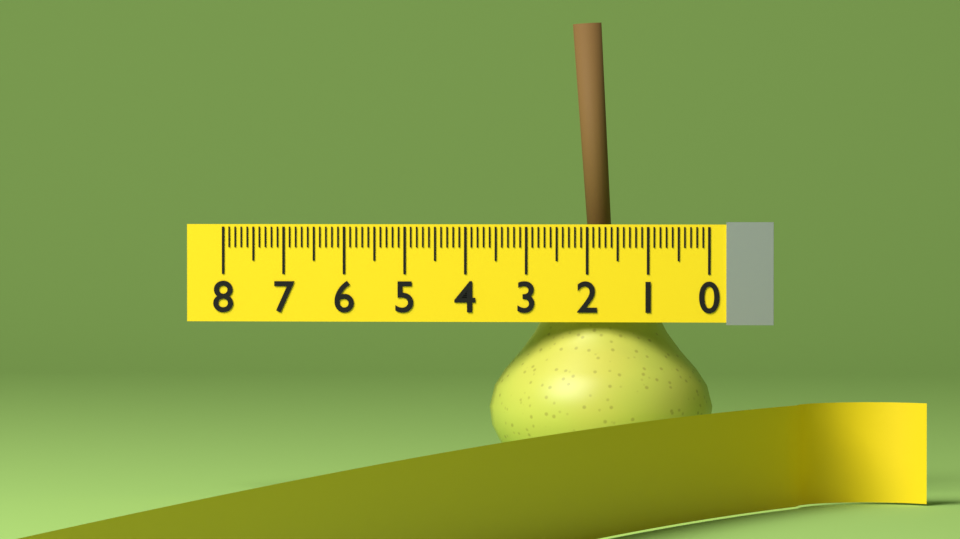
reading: 3.7 (no unit)
